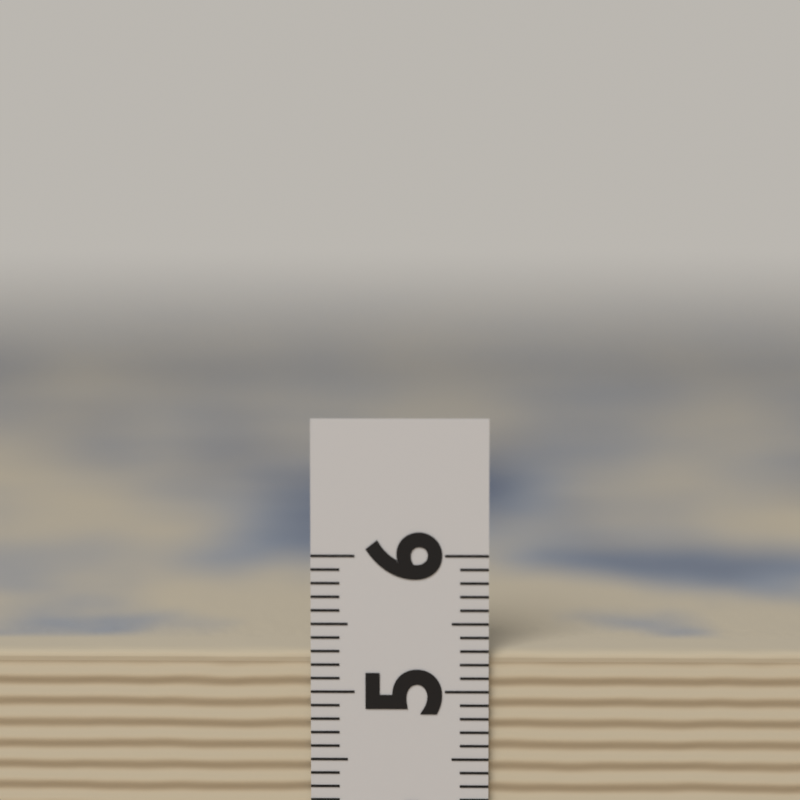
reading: 5.3 (no unit)
